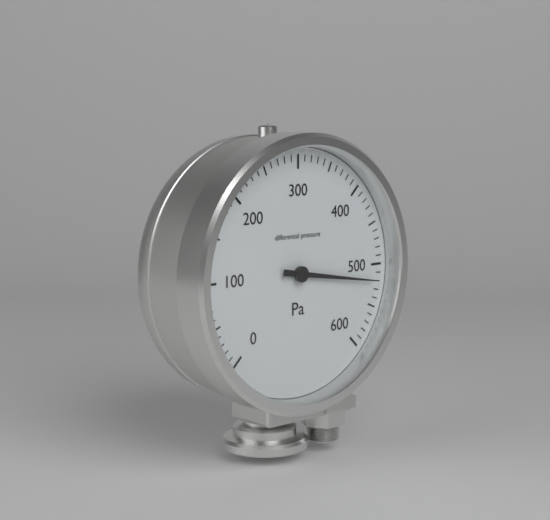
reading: 520 Pa
